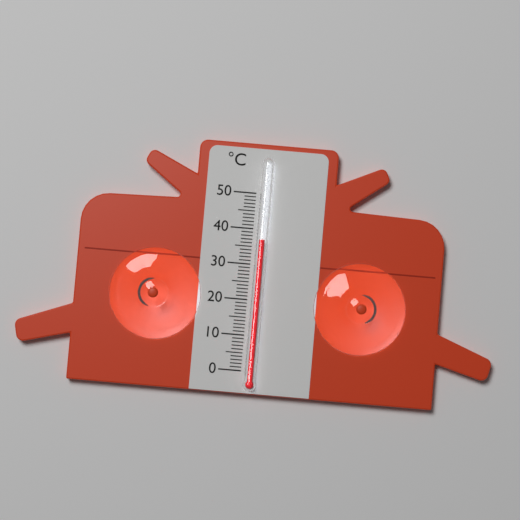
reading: 37 °C
